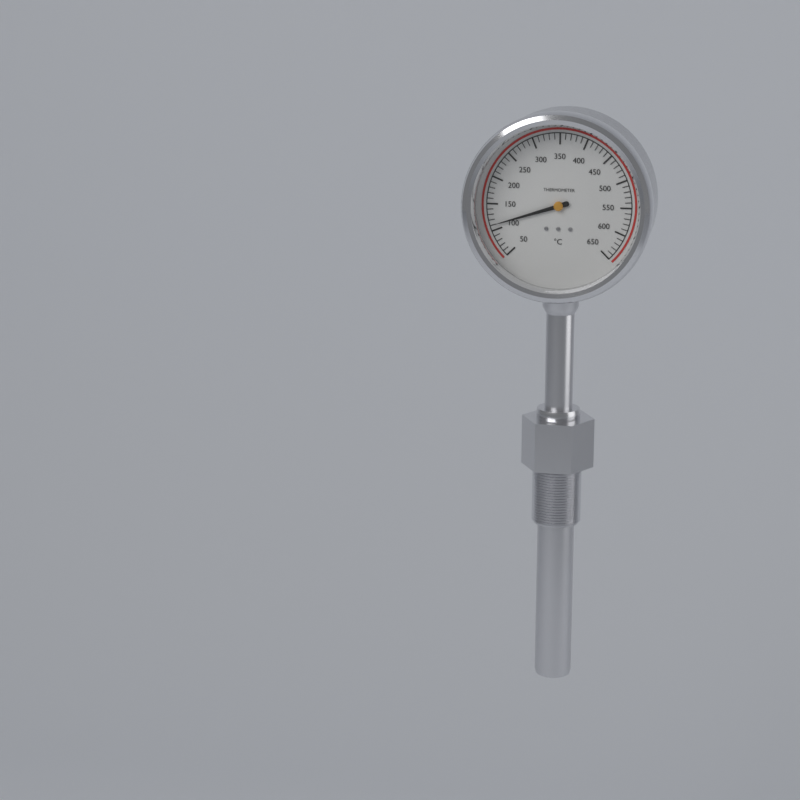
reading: 110 °C
